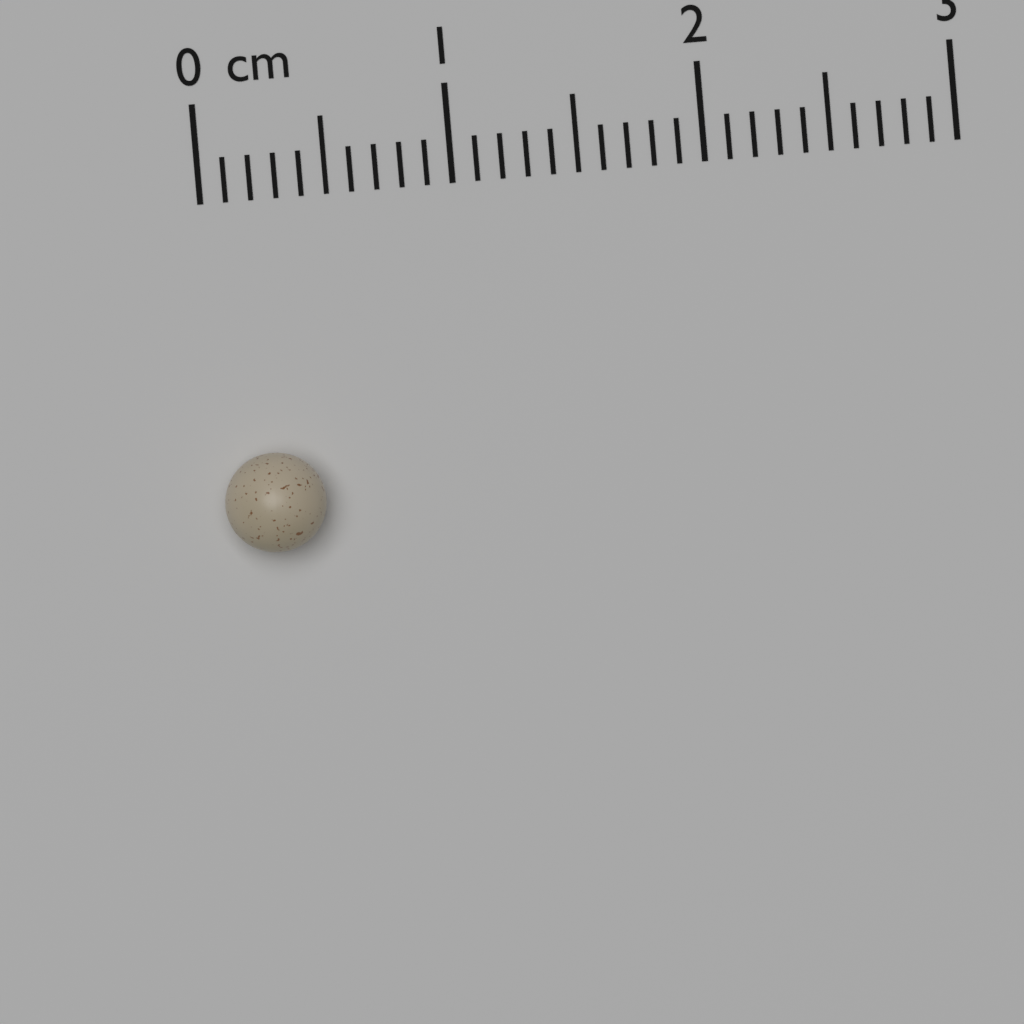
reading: 0.4 cm
